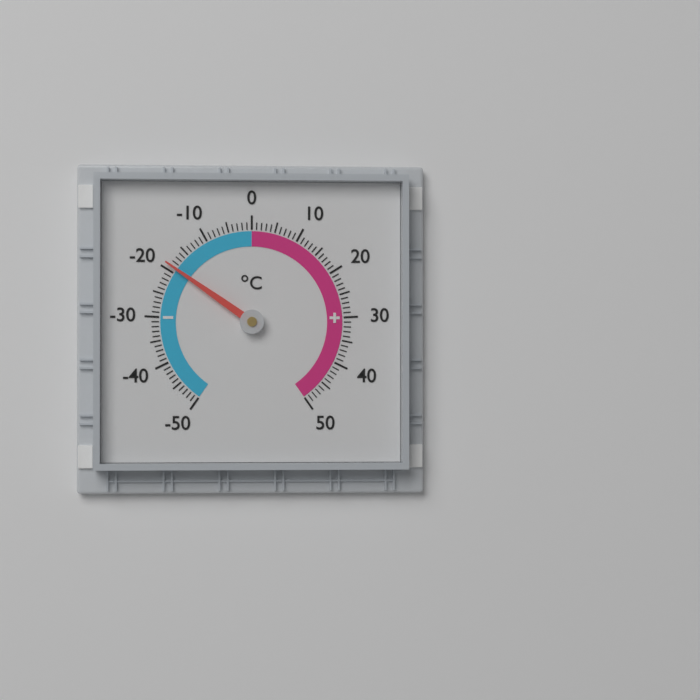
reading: -19 °C
